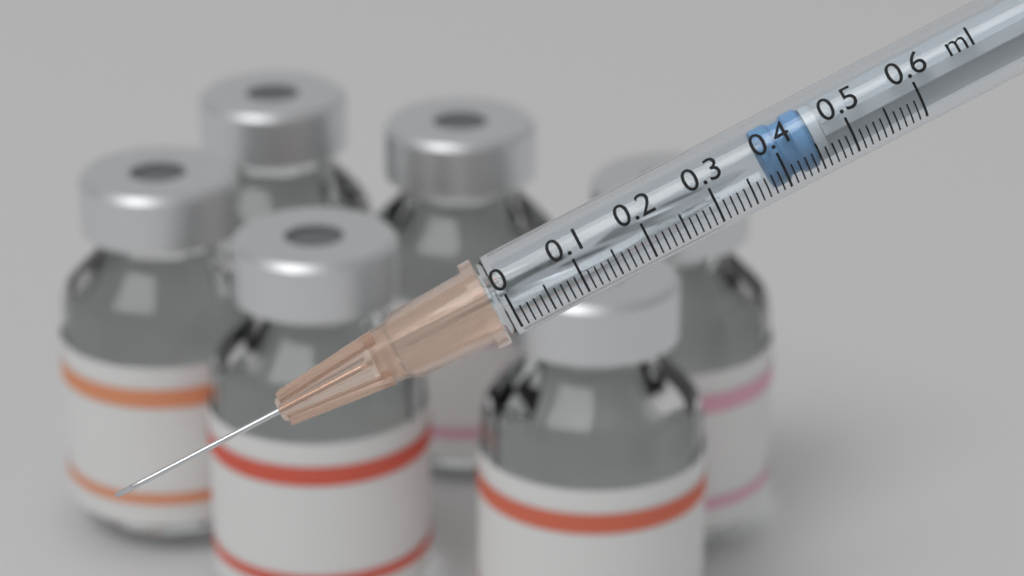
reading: 0.38 ml
